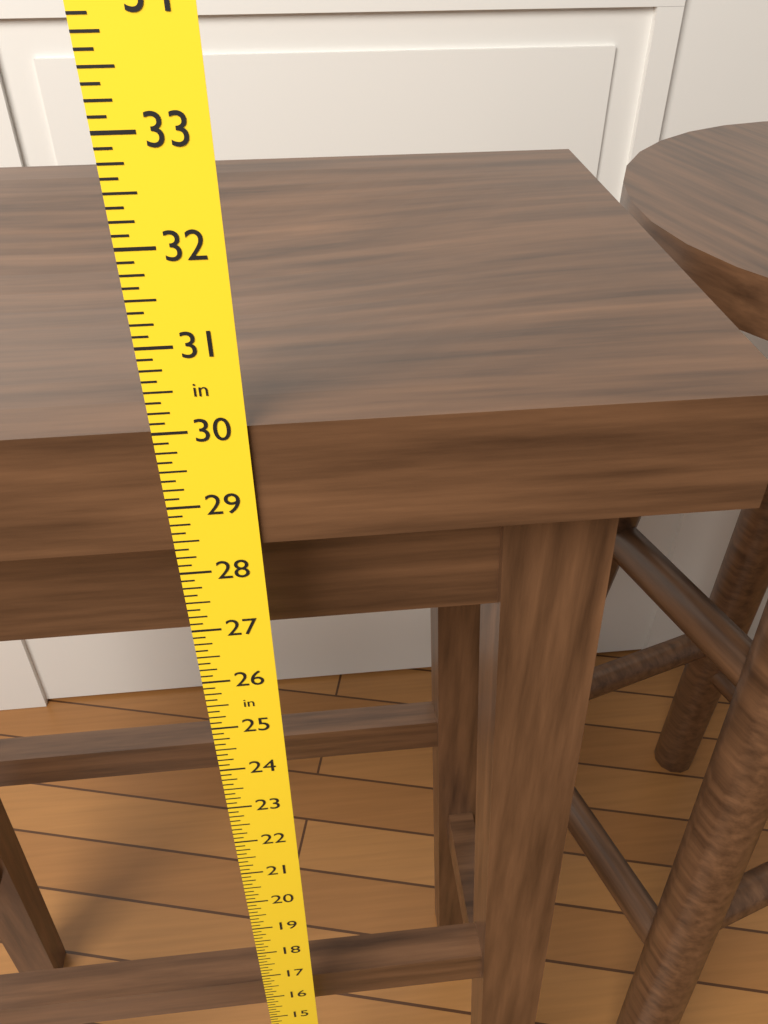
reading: 30.000 in
